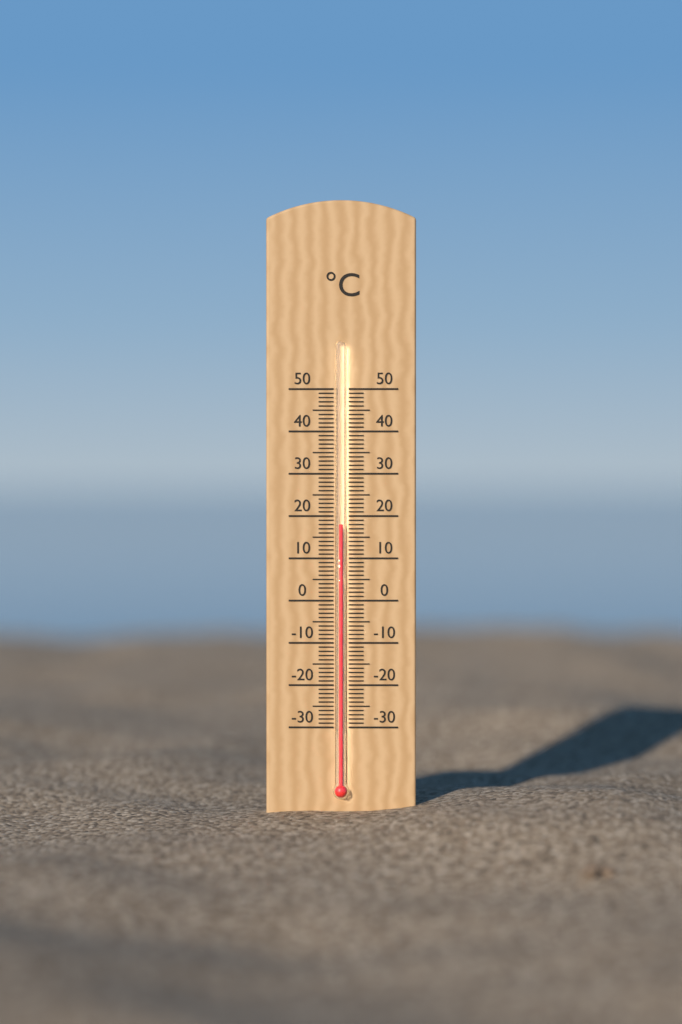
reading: 18 °C
